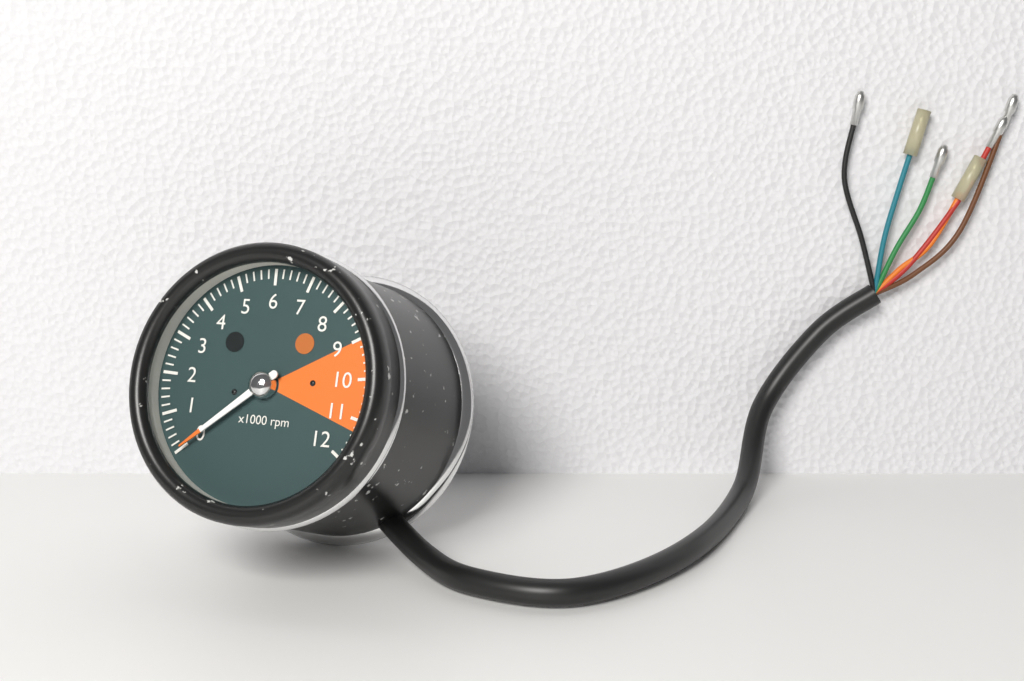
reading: 0 rpm
